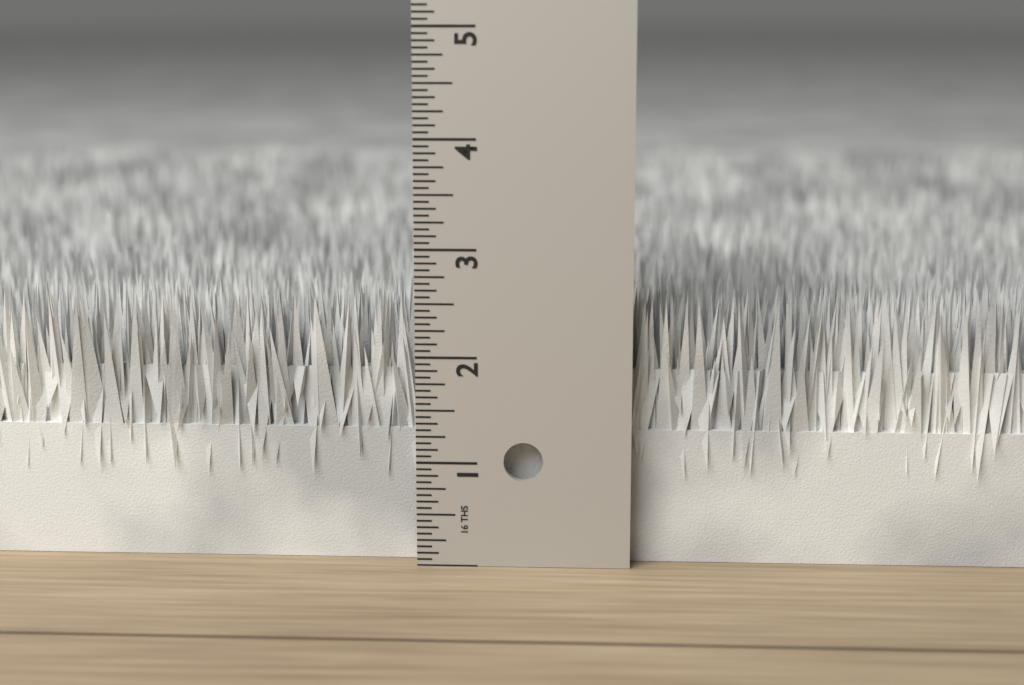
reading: 2.5625 in
